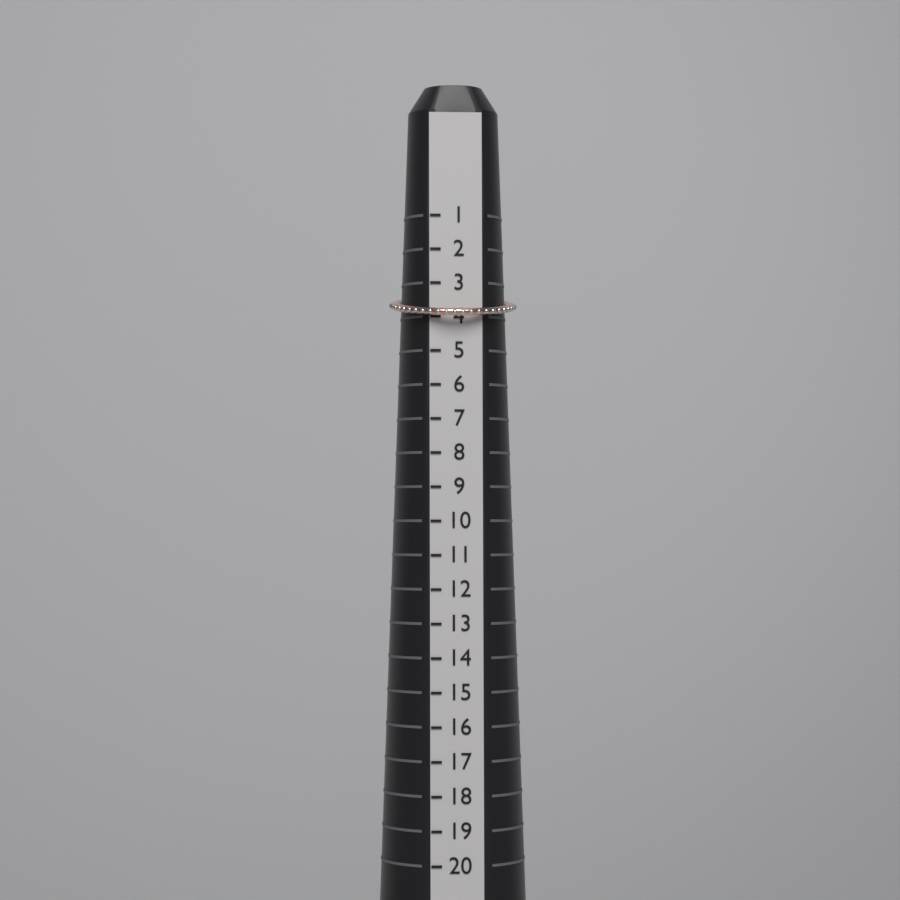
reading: 4 (no unit)
